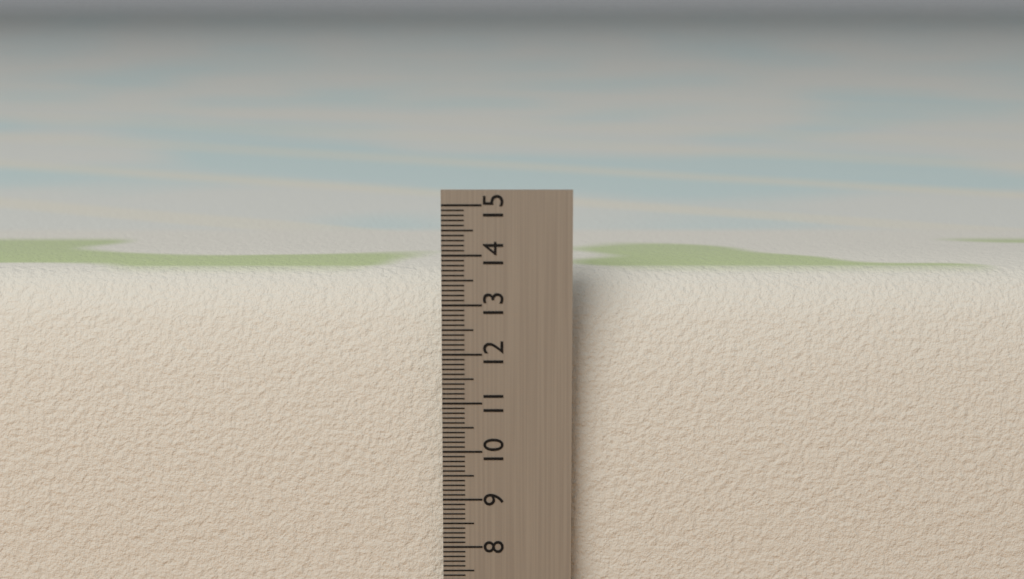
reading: 13.5 cm
